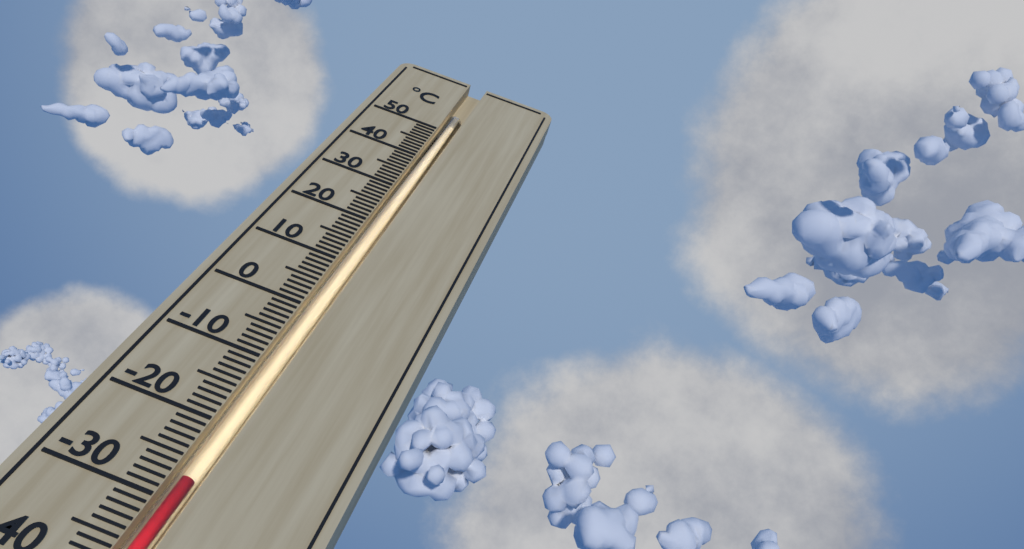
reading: -27 °C
